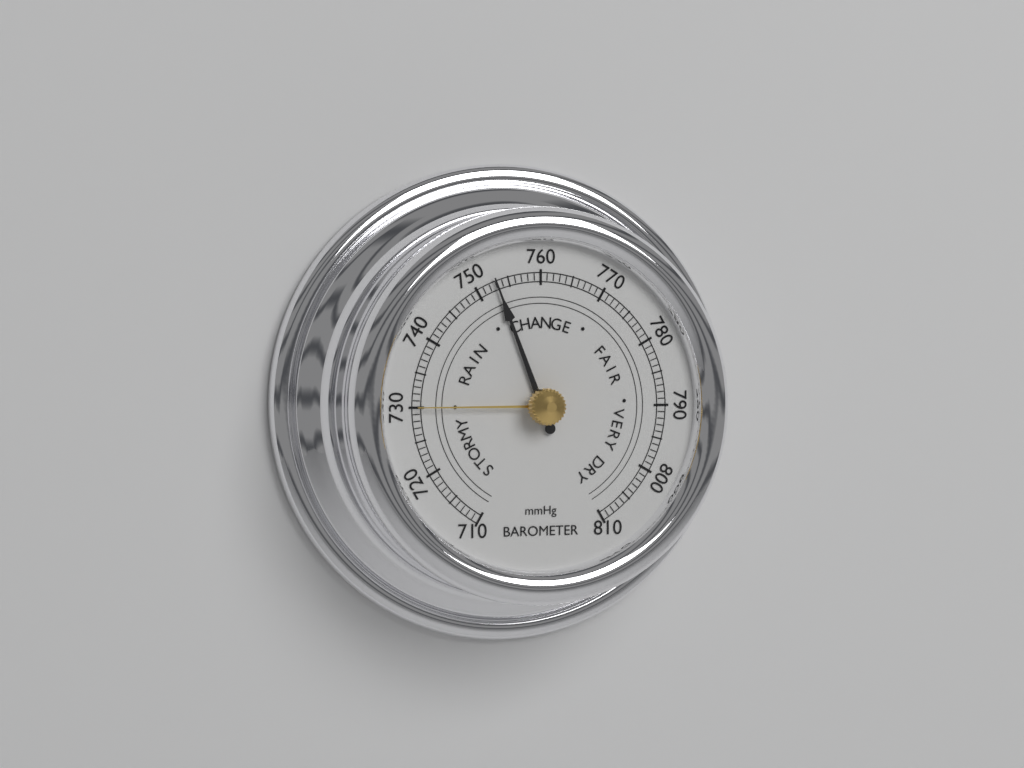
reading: 753 mmHg
